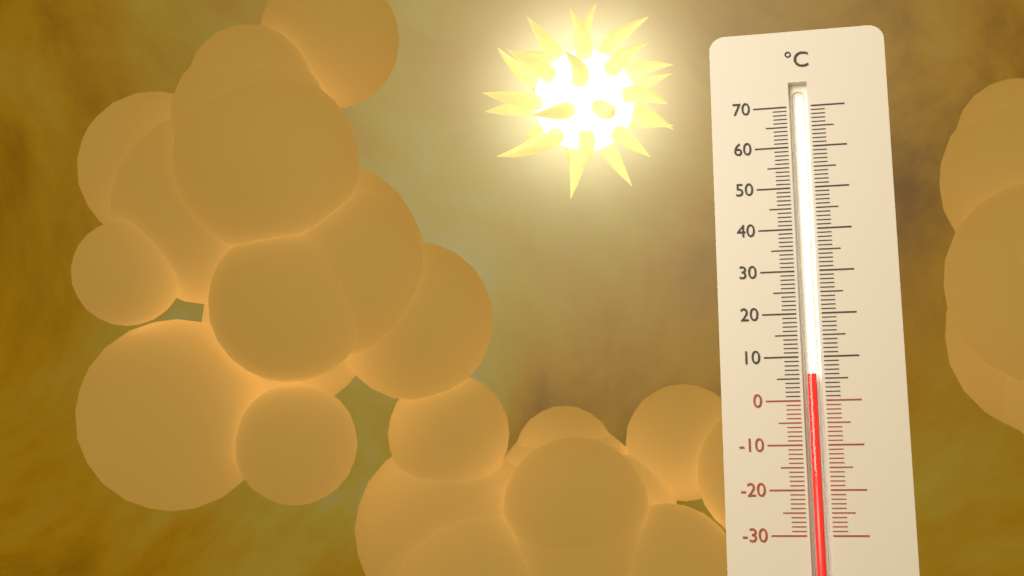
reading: 6 °C
